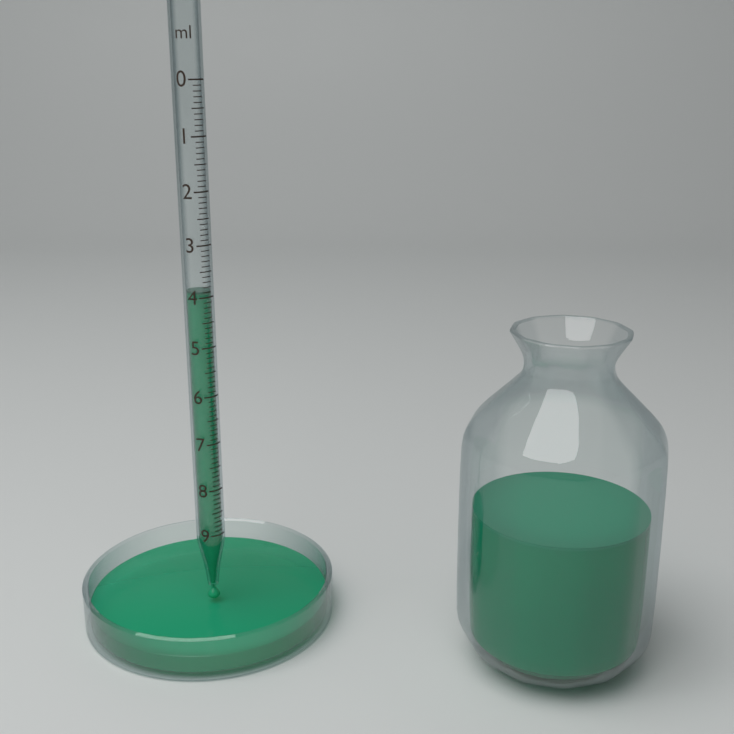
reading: 3.9 ml
